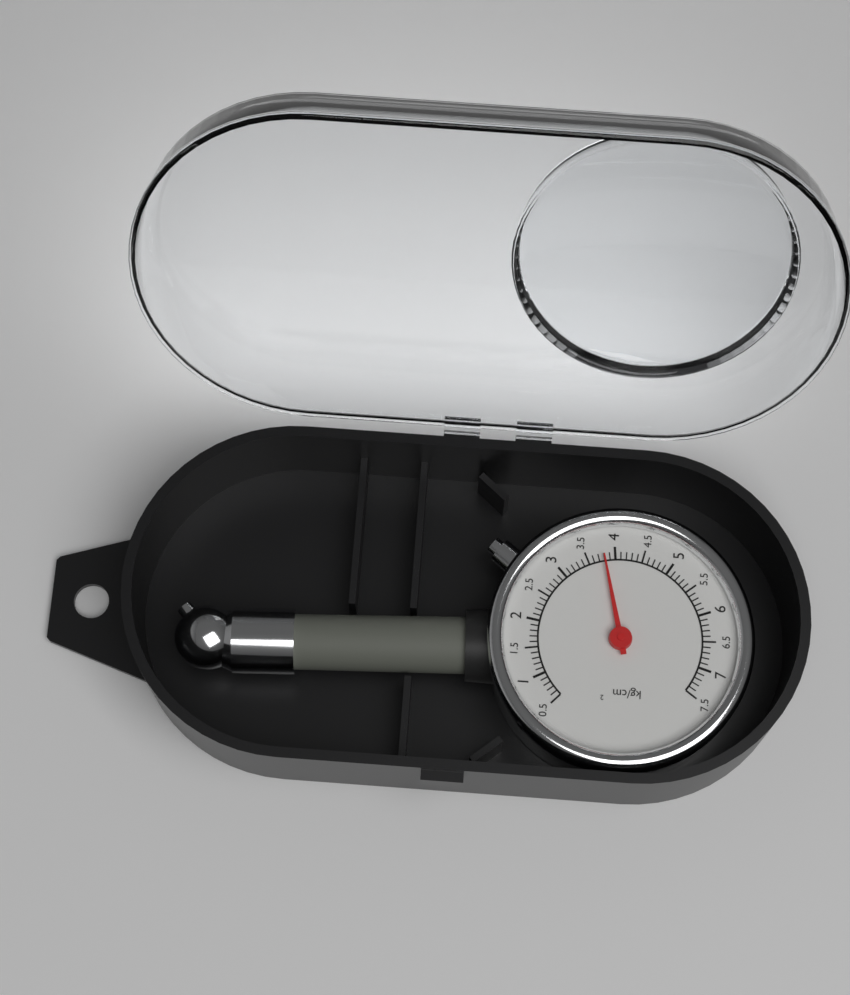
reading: 3.8 kg/cm²
